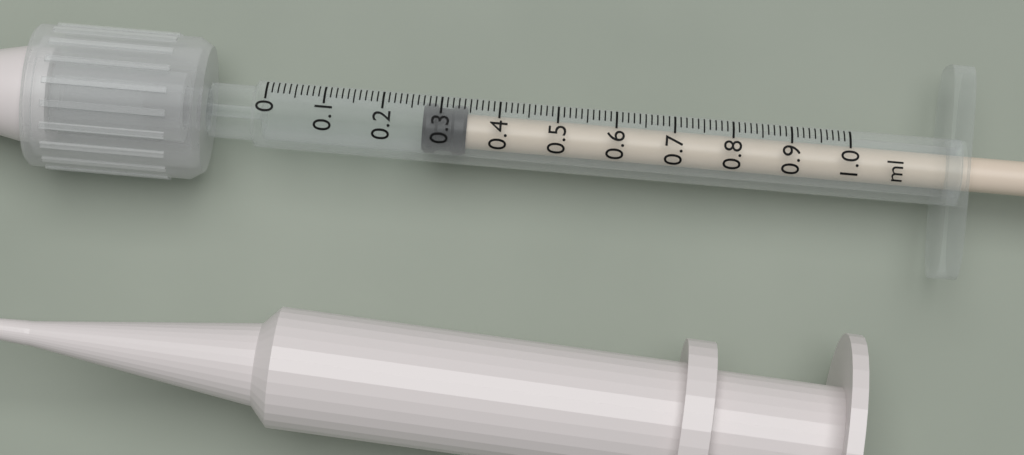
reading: 0.27 ml
